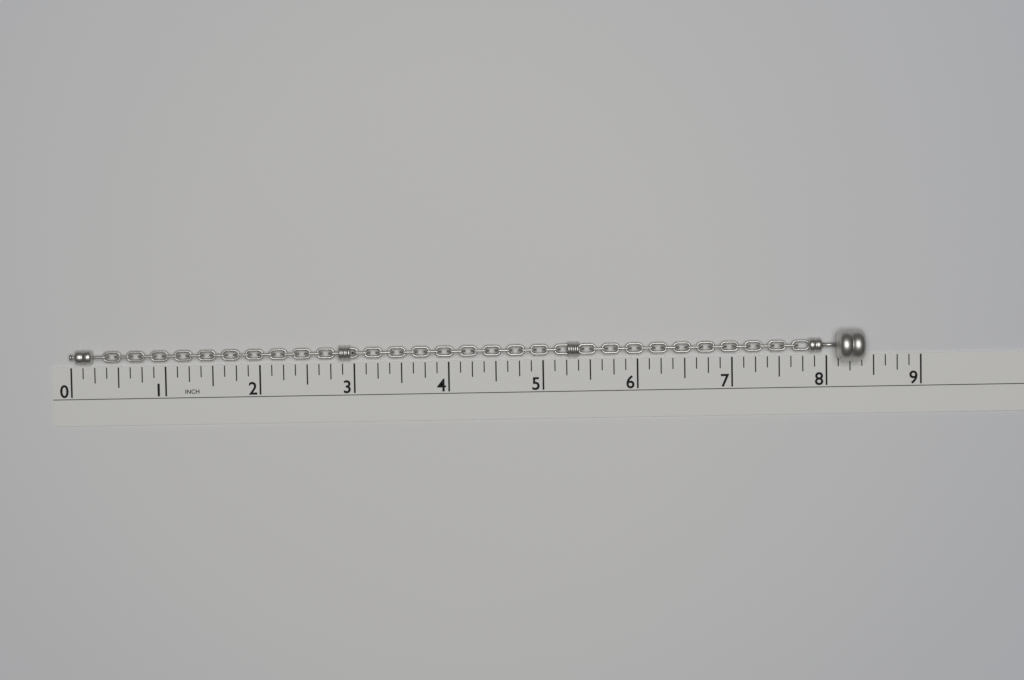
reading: 8.375 in
